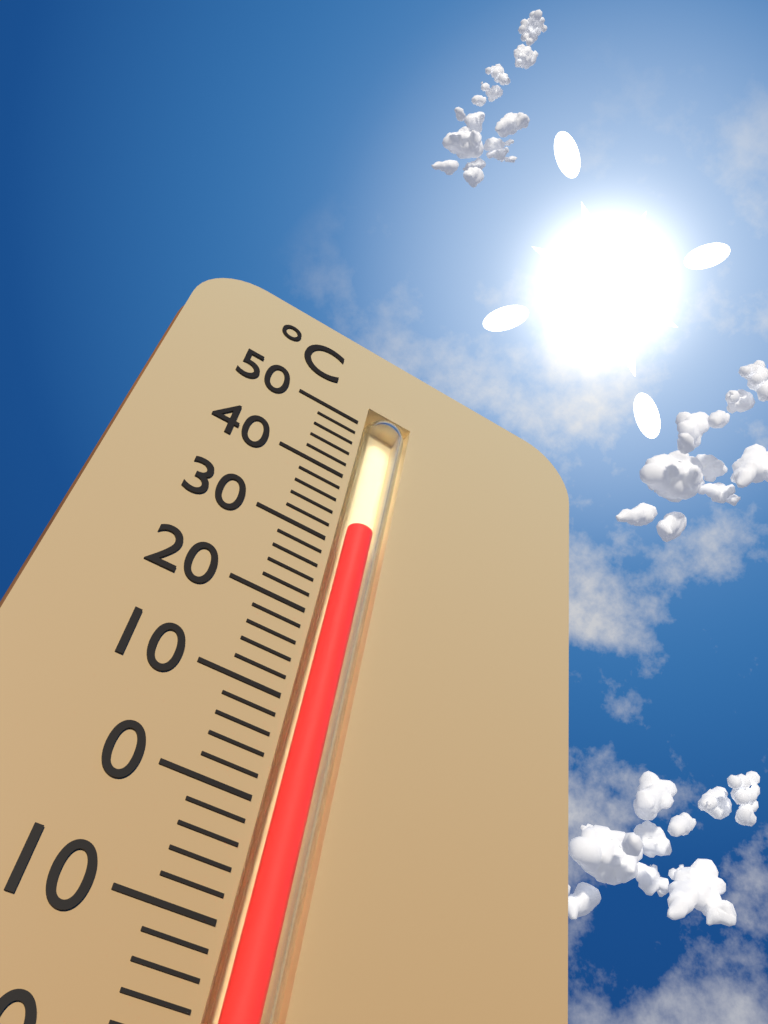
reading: 34 °C
